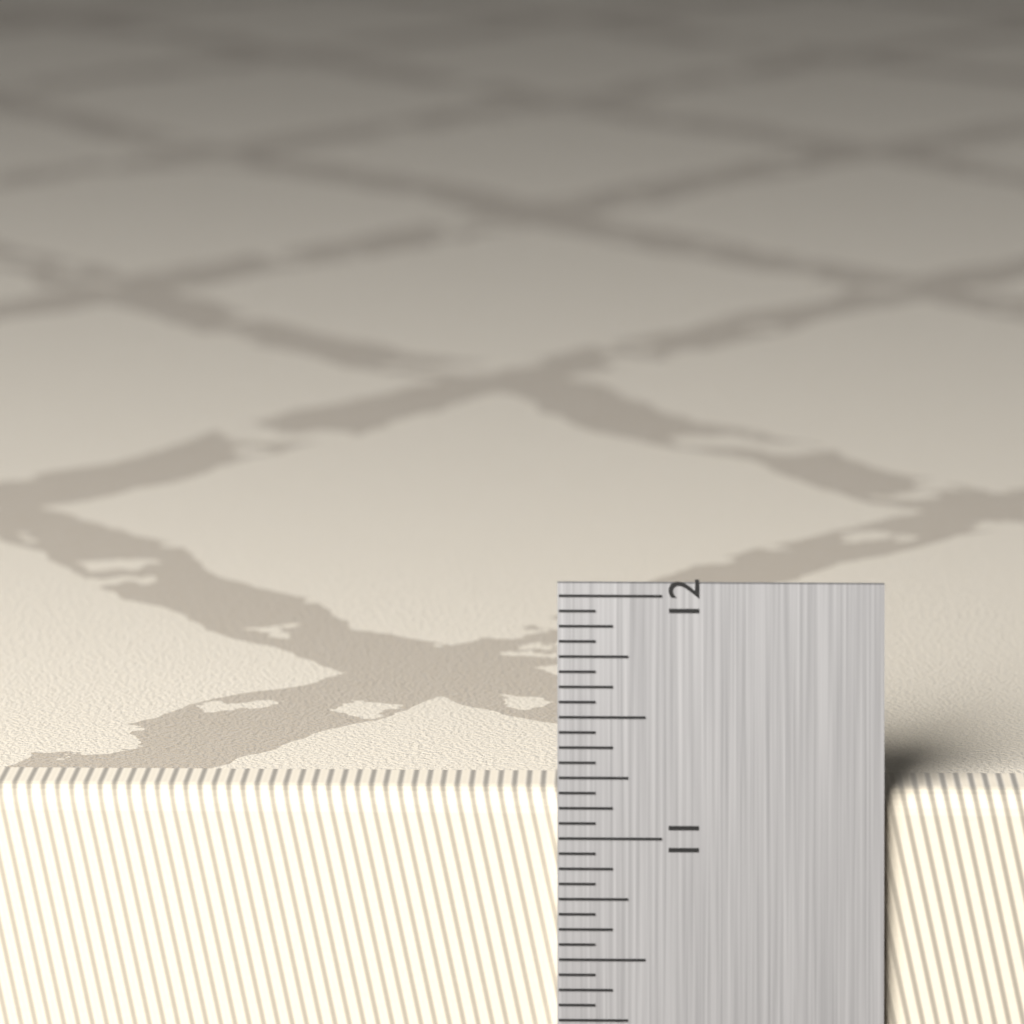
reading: 11.1875 in
